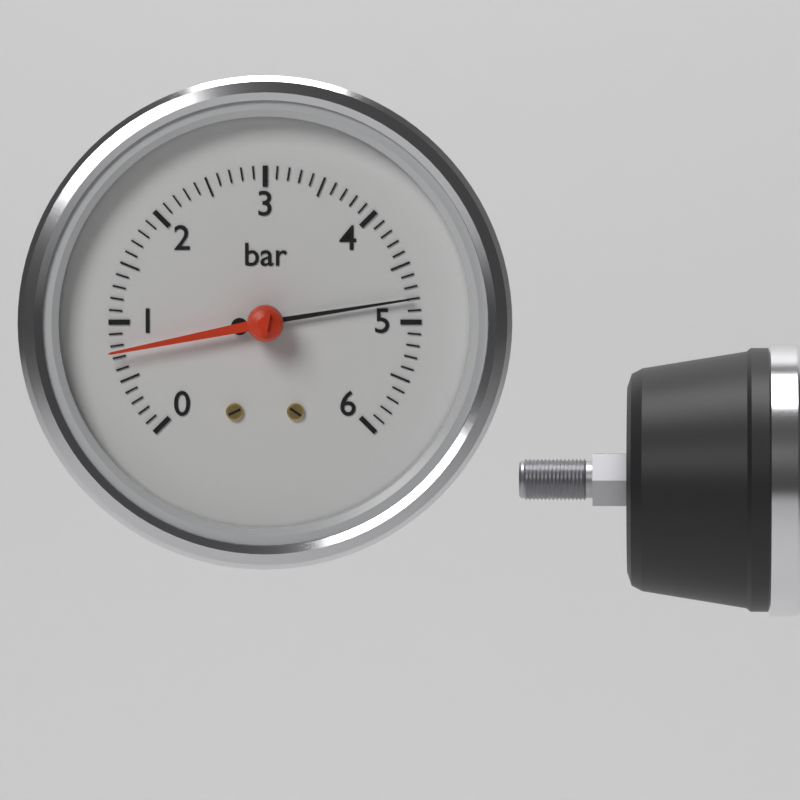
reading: 4.8 bar
